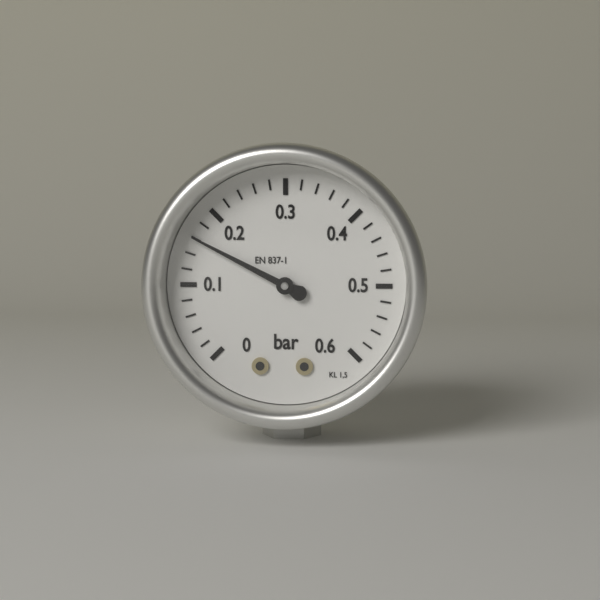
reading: 0.16 bar
